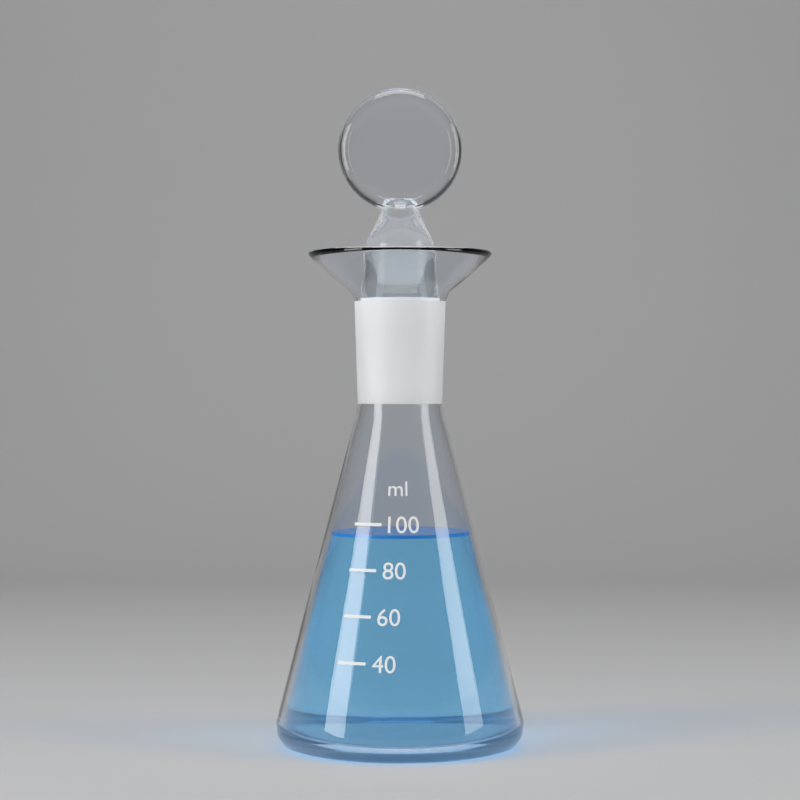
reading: 95 ml
